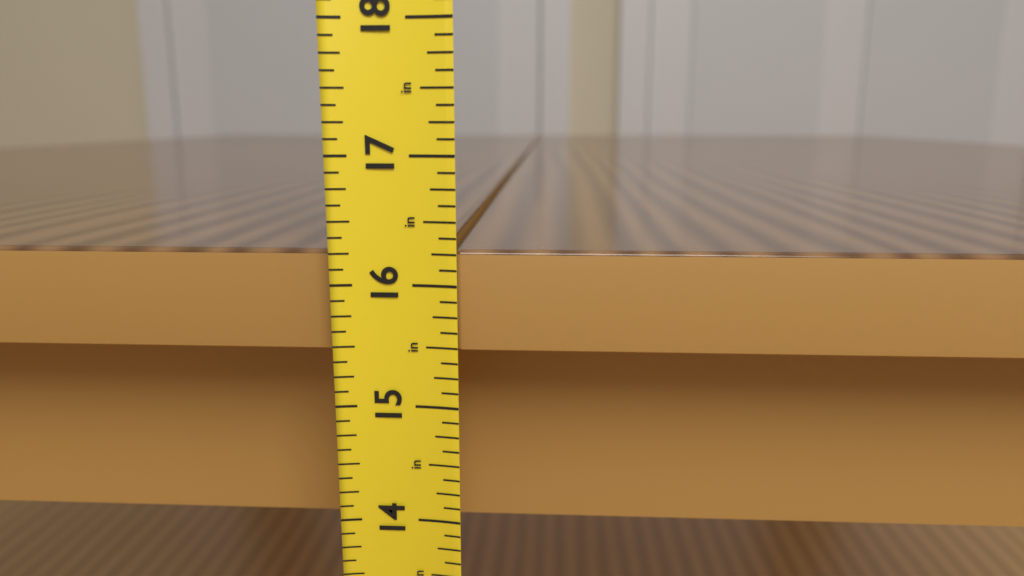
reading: 16.250 in
